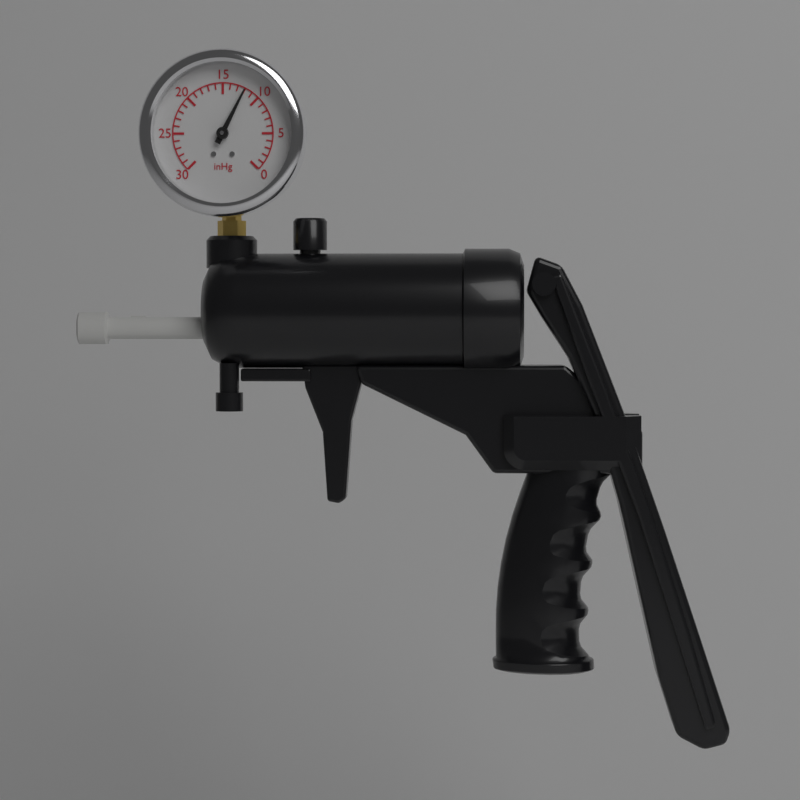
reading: 12 inHg
